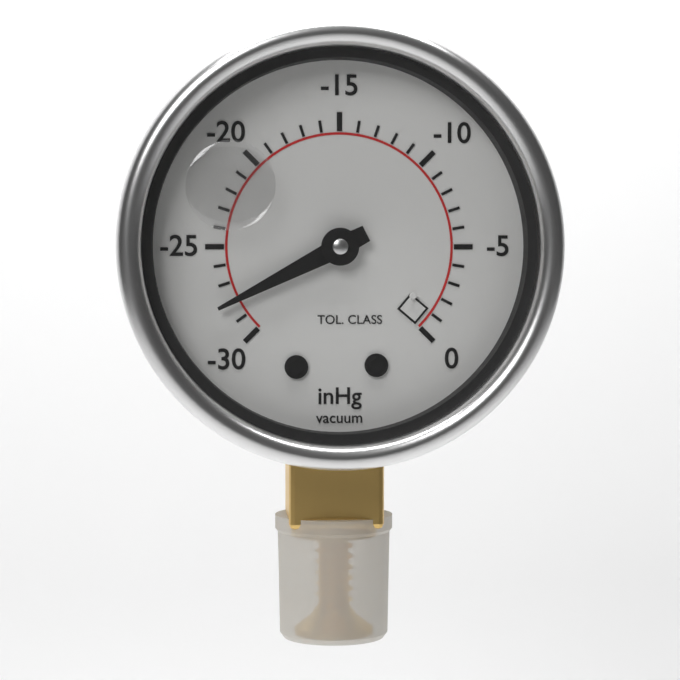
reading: -28 inHg
